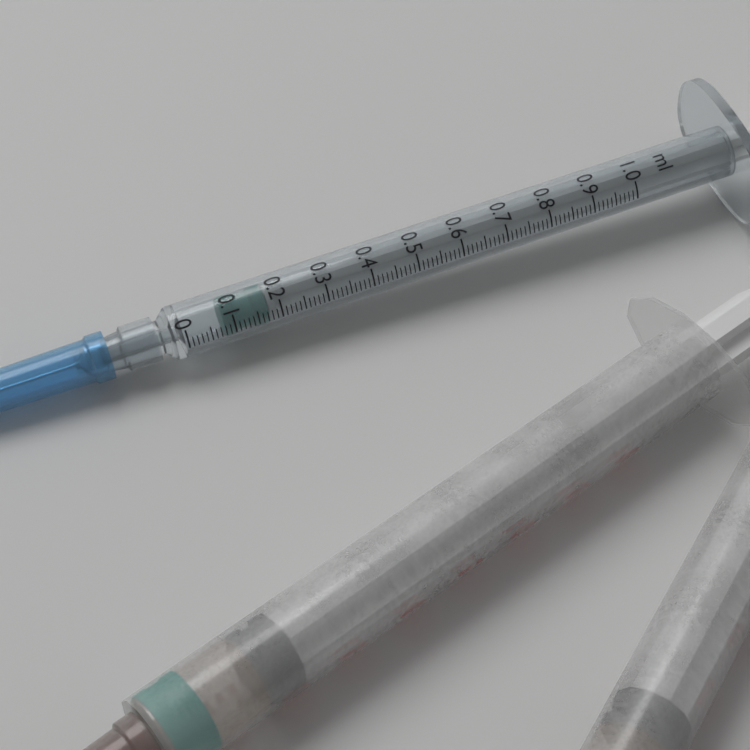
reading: 0.08 ml
